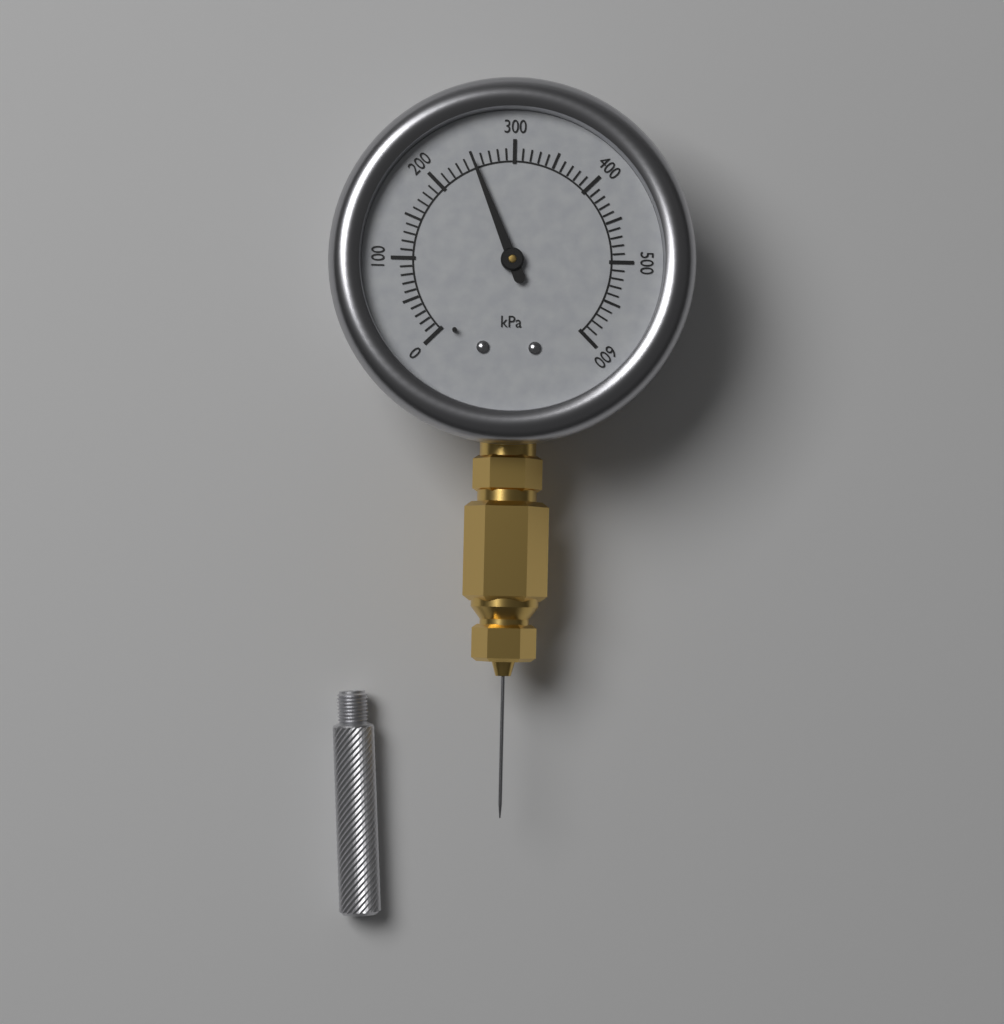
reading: 250 kPa
